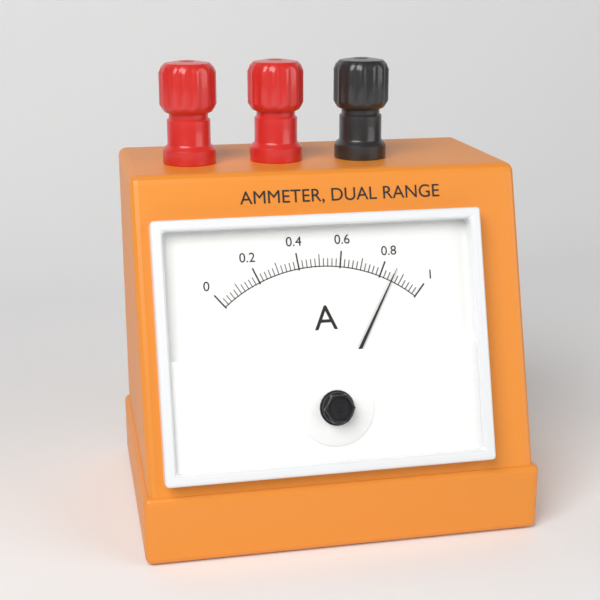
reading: 0.86 A
